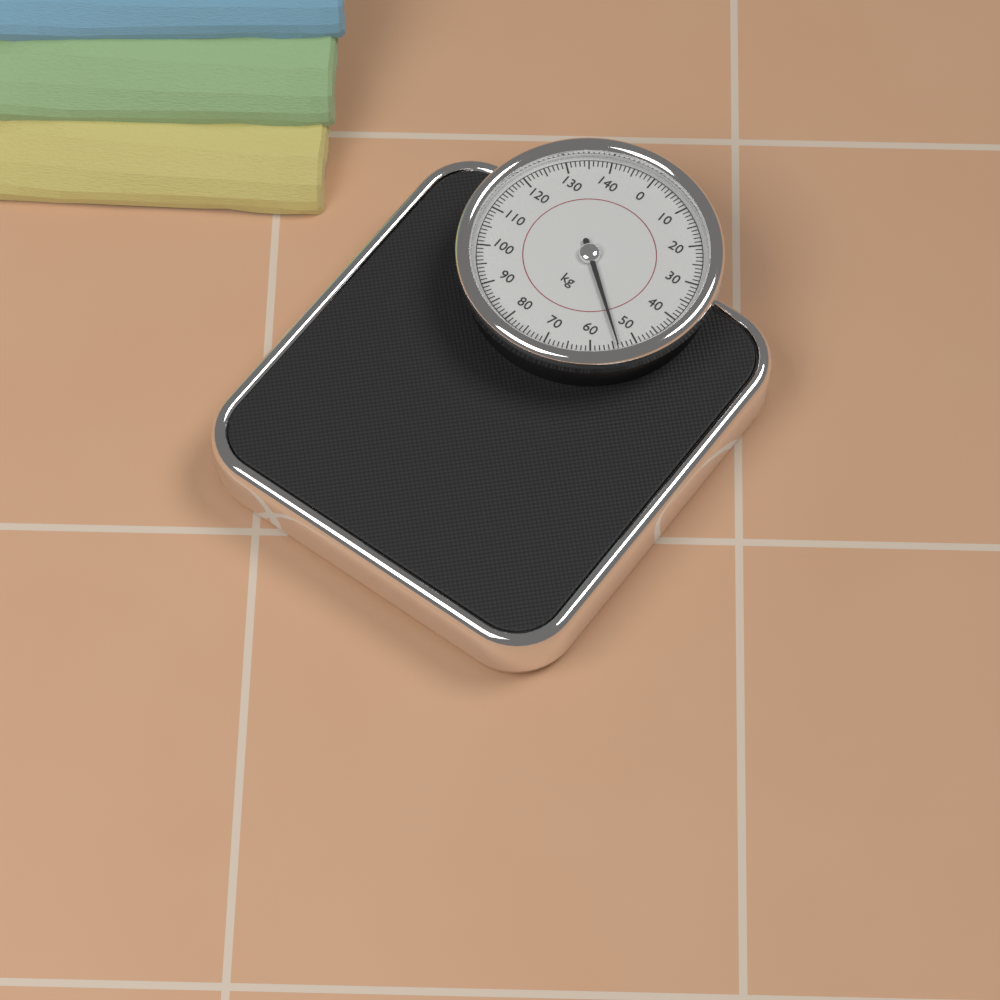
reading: 54 kg
